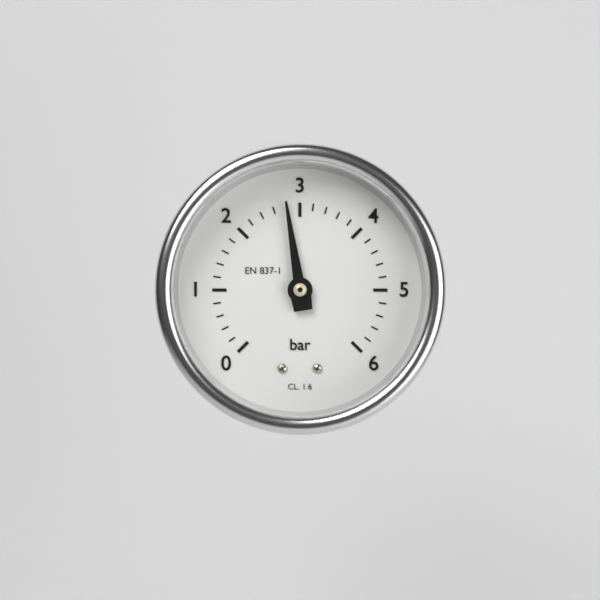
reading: 2.8 bar
